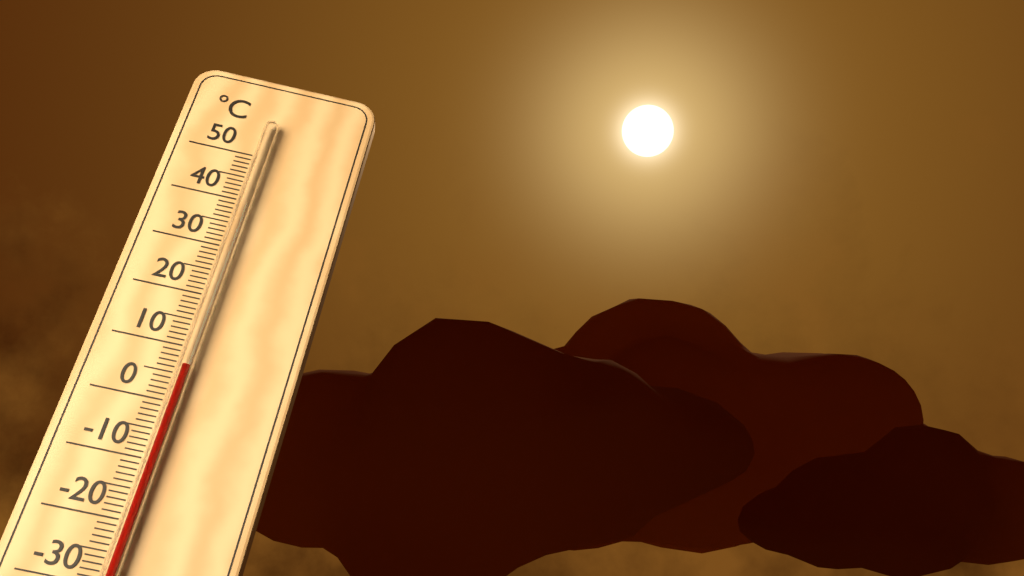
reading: 6 °C
